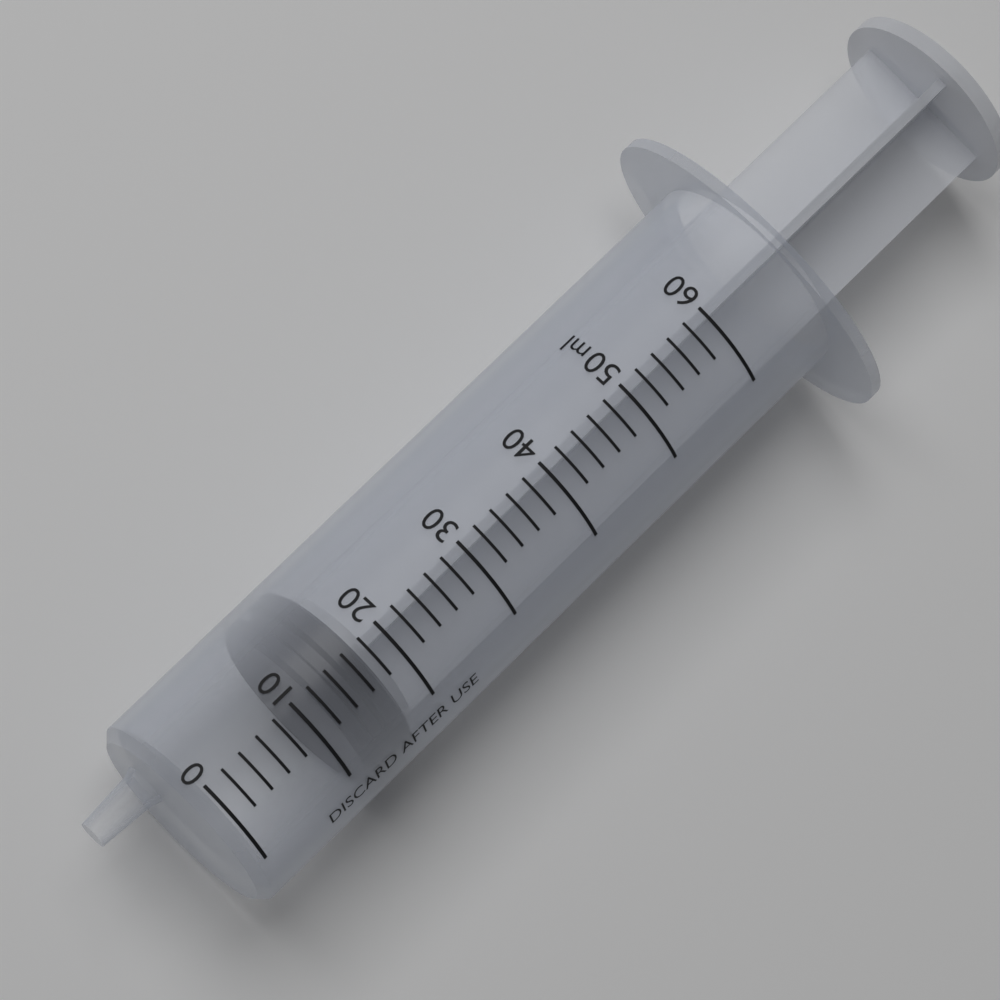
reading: 12 ml
